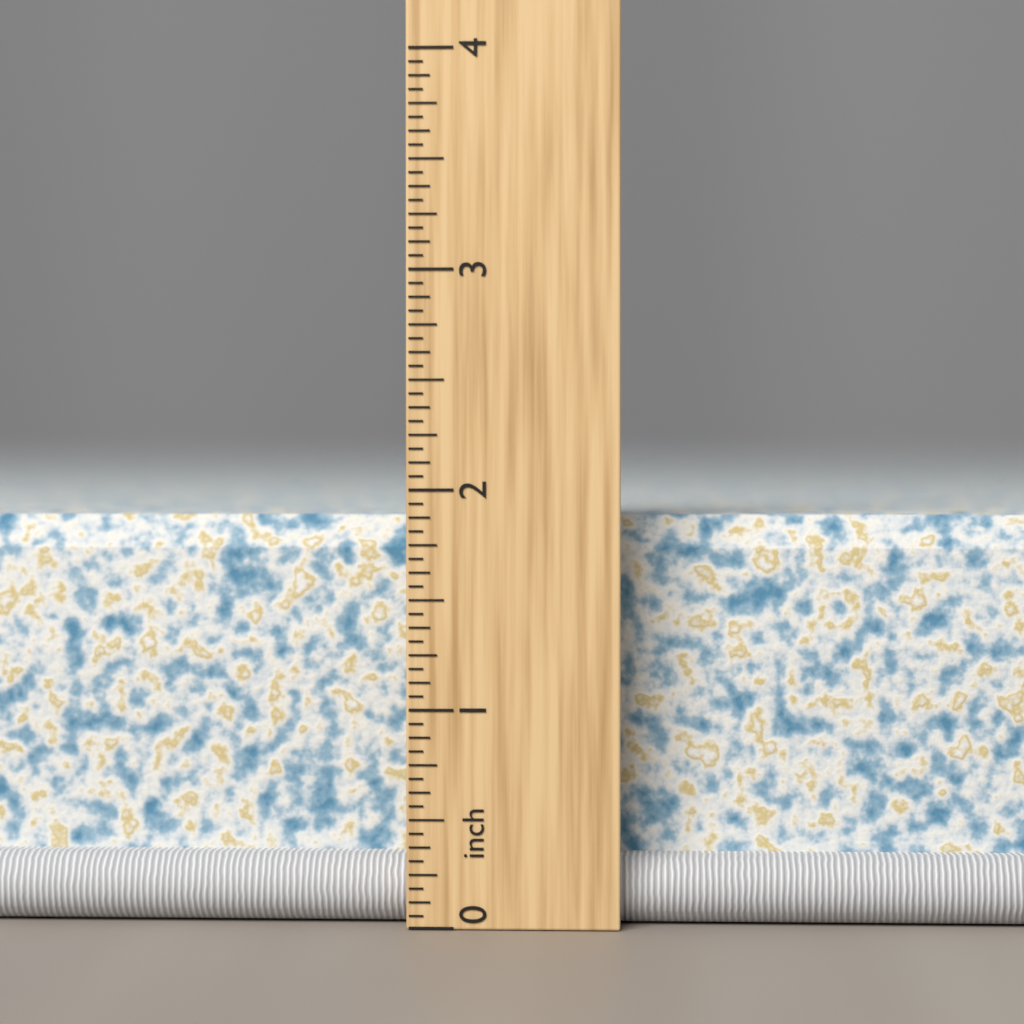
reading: 1.8750 inch
